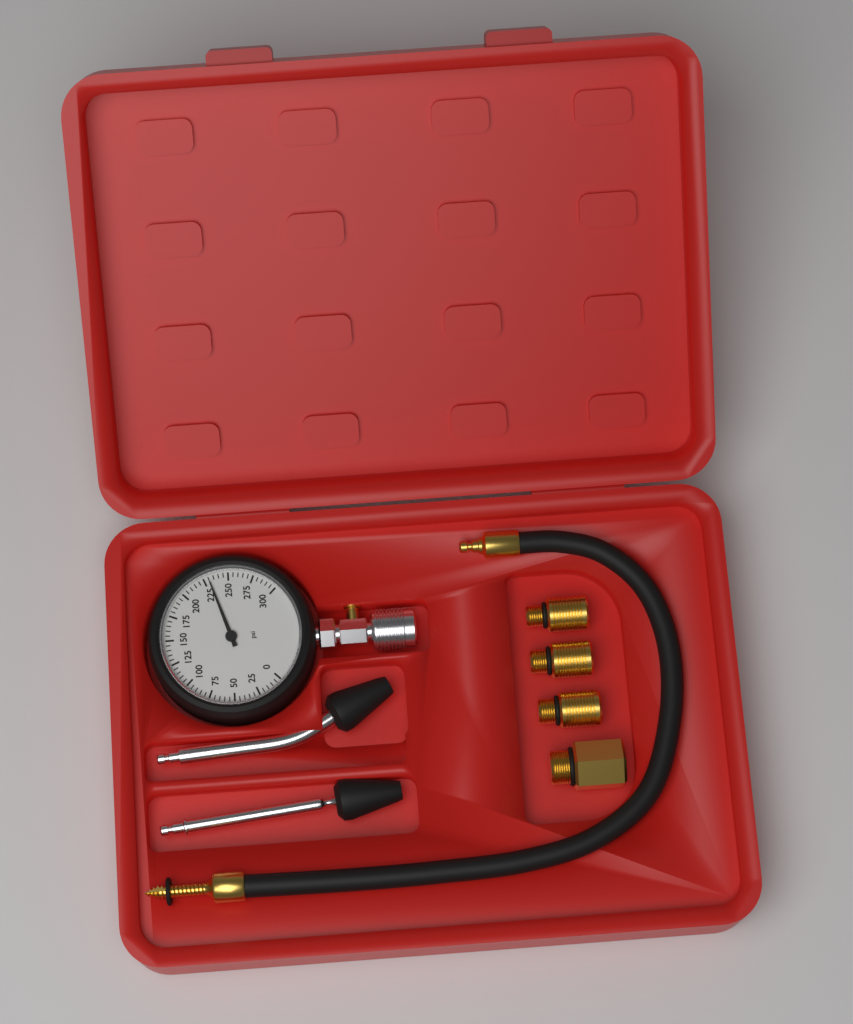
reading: 230 psi
